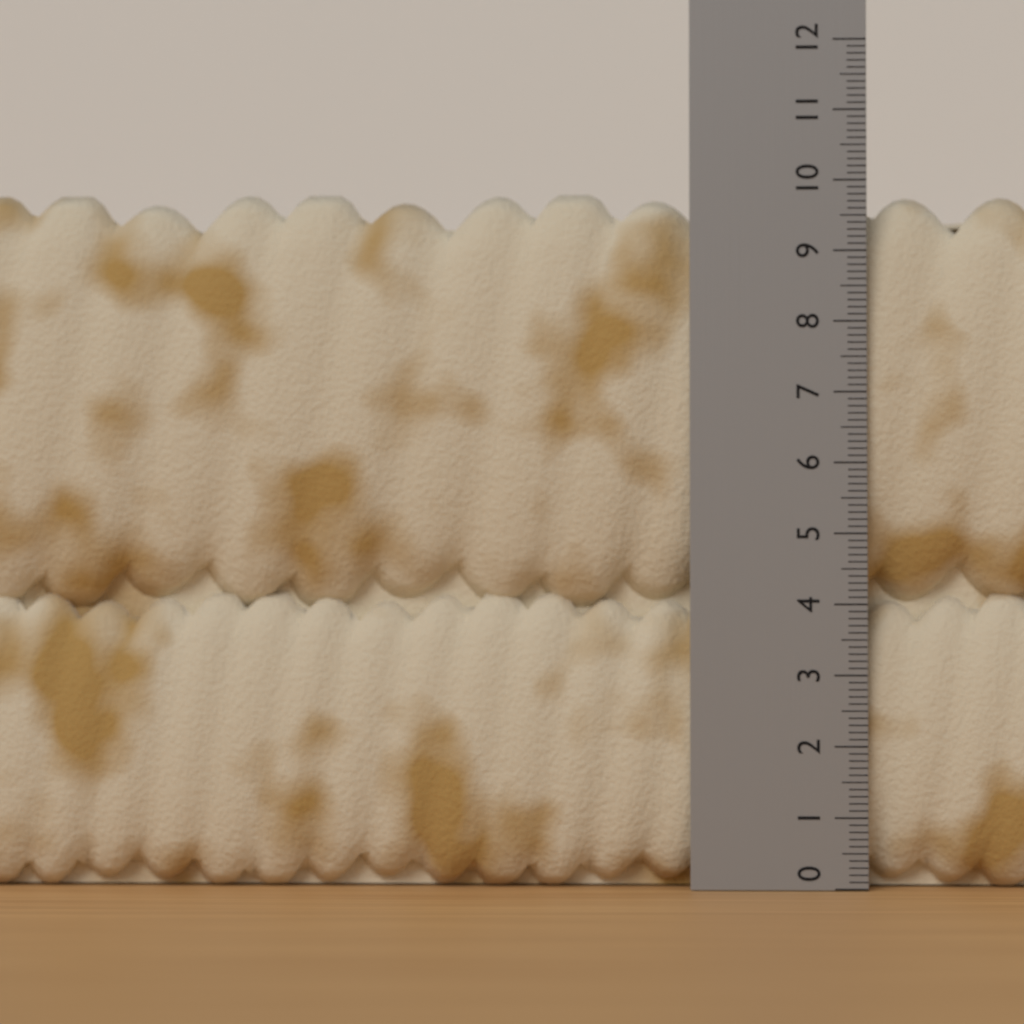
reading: 9.9 (no unit)
